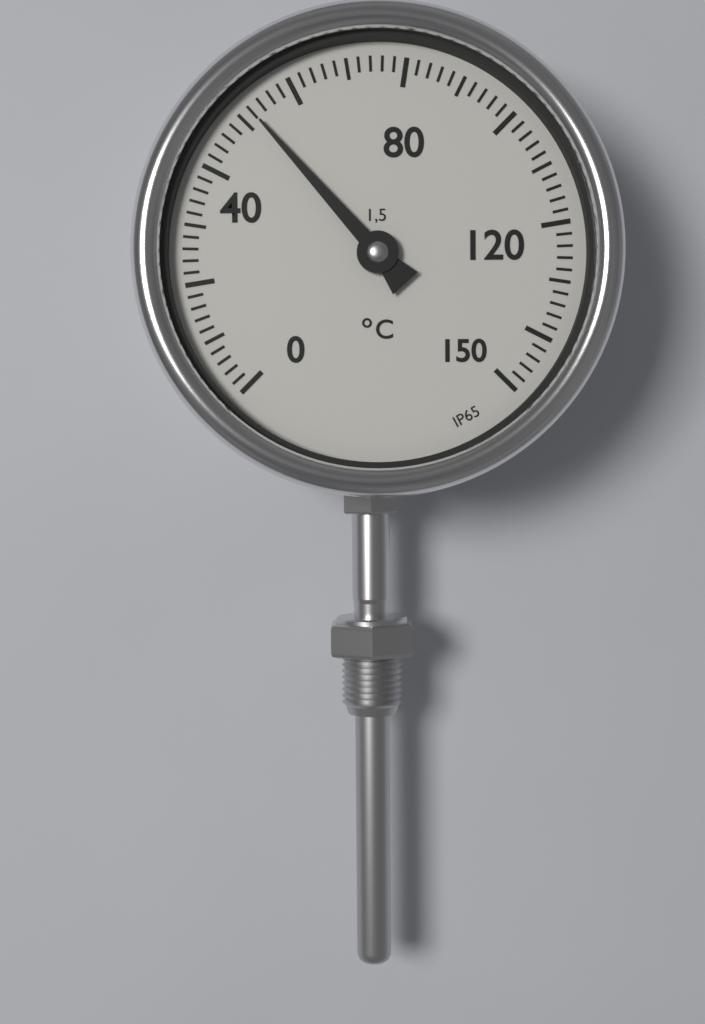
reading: 52 °C
